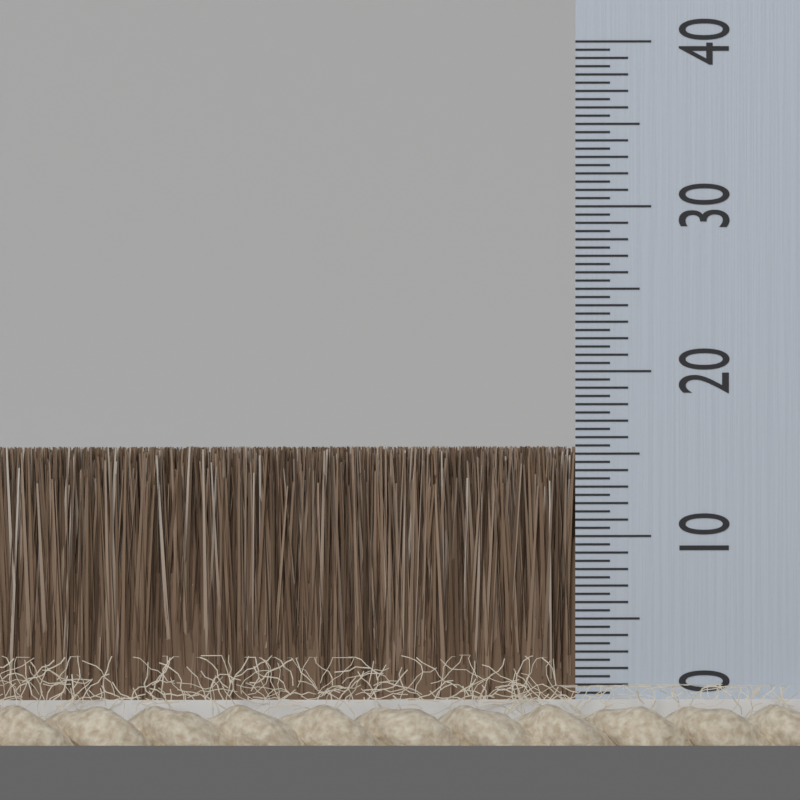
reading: 15.5 (no unit)
